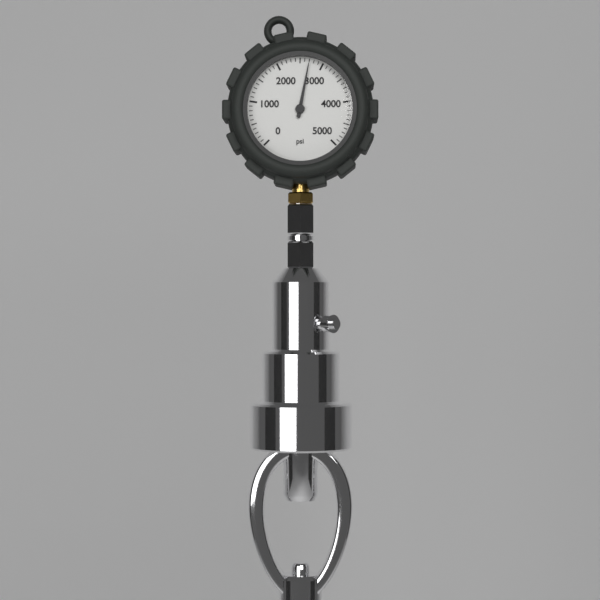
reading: 2700 psi
